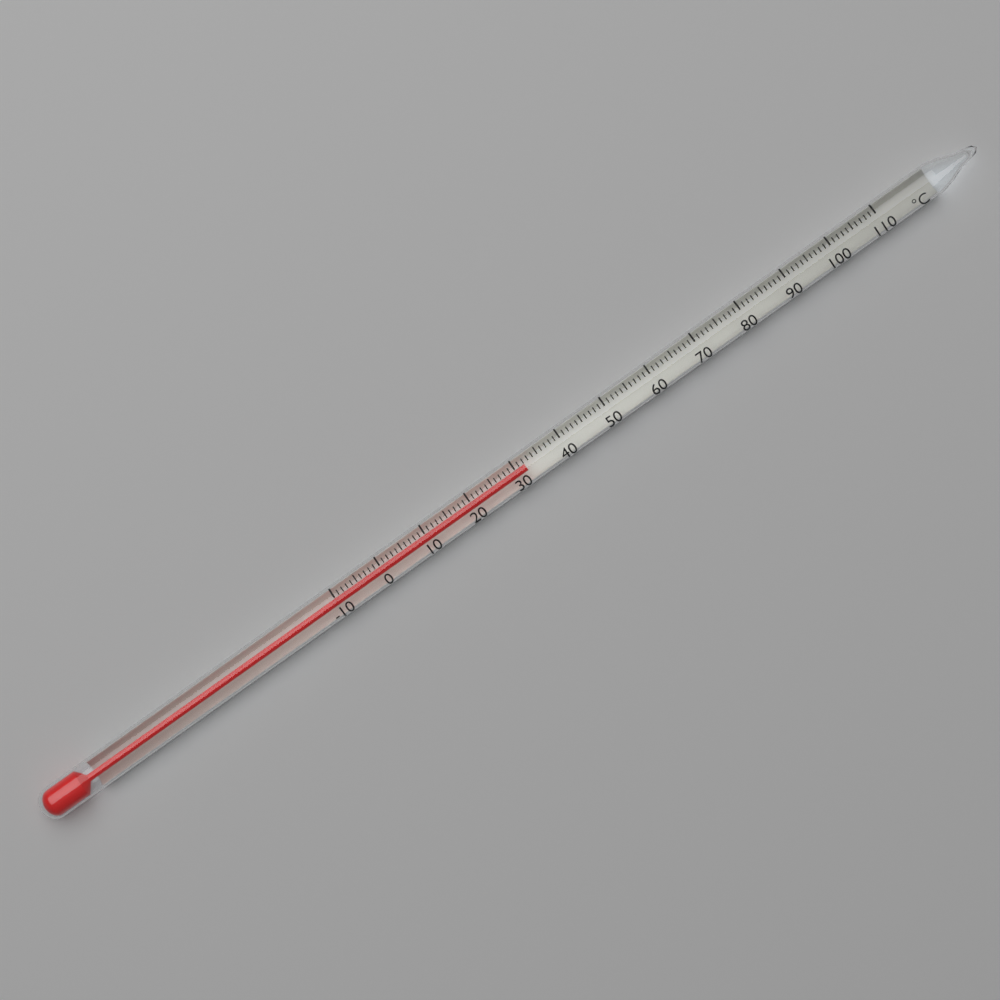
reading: 32 °C
